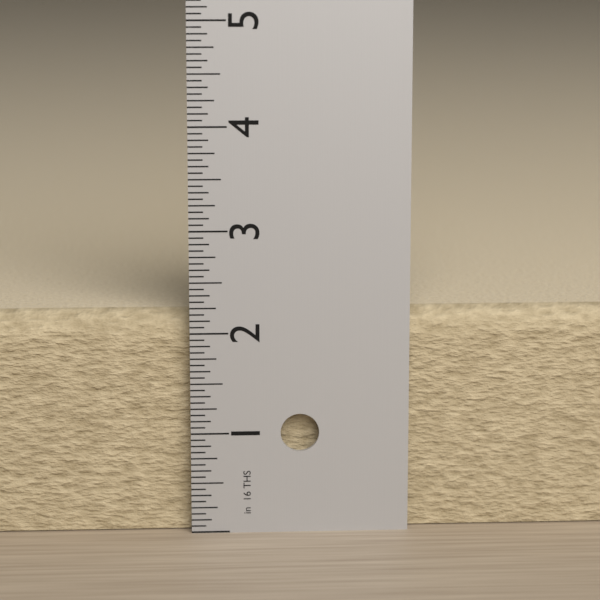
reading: 2.1875 in
